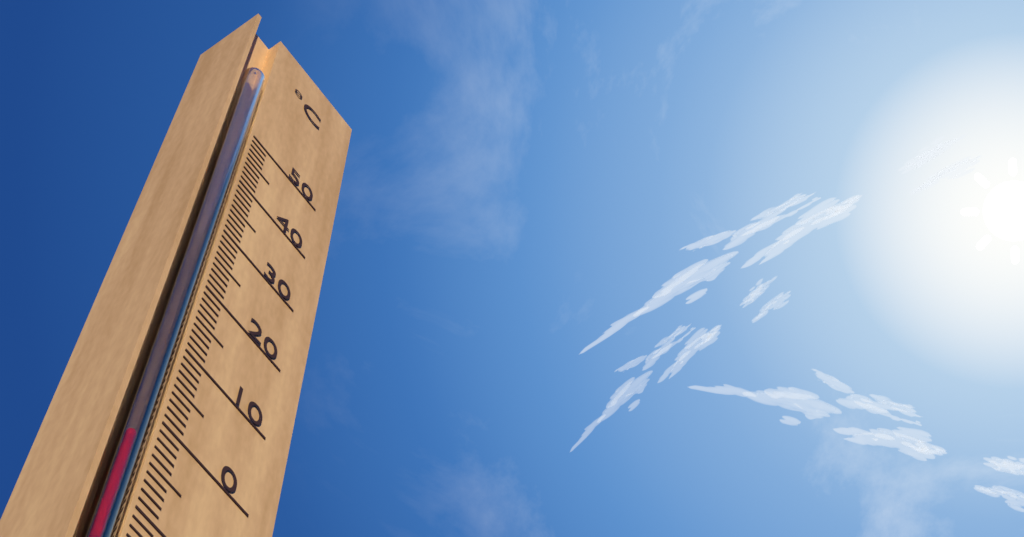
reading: -4 °C
